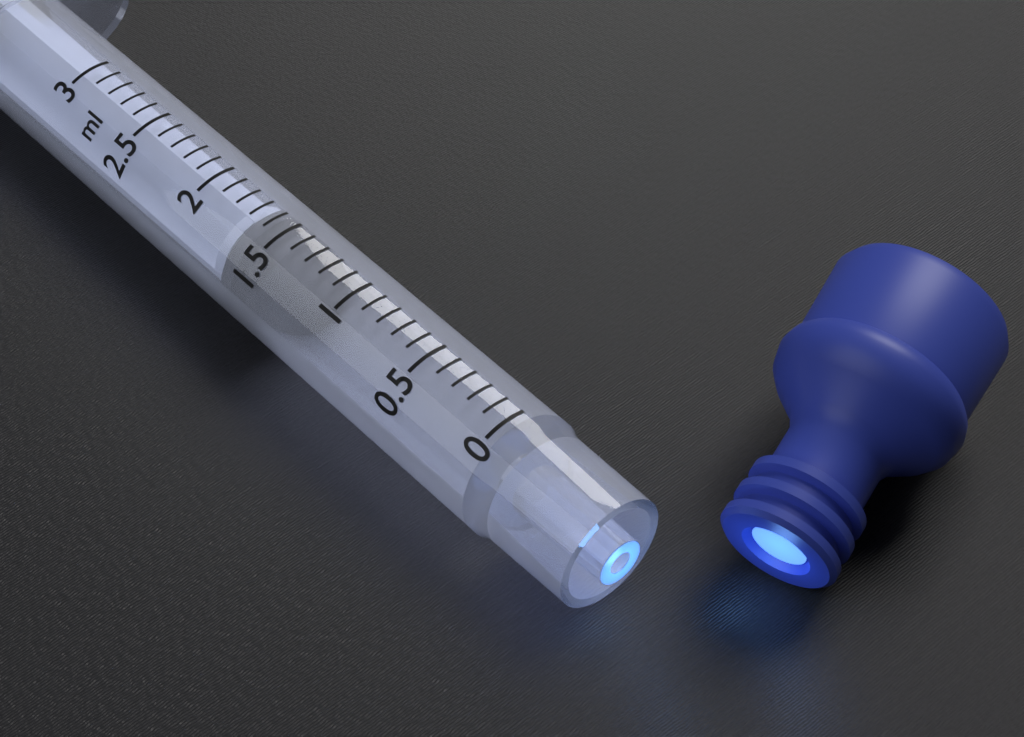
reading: 1.4 ml
